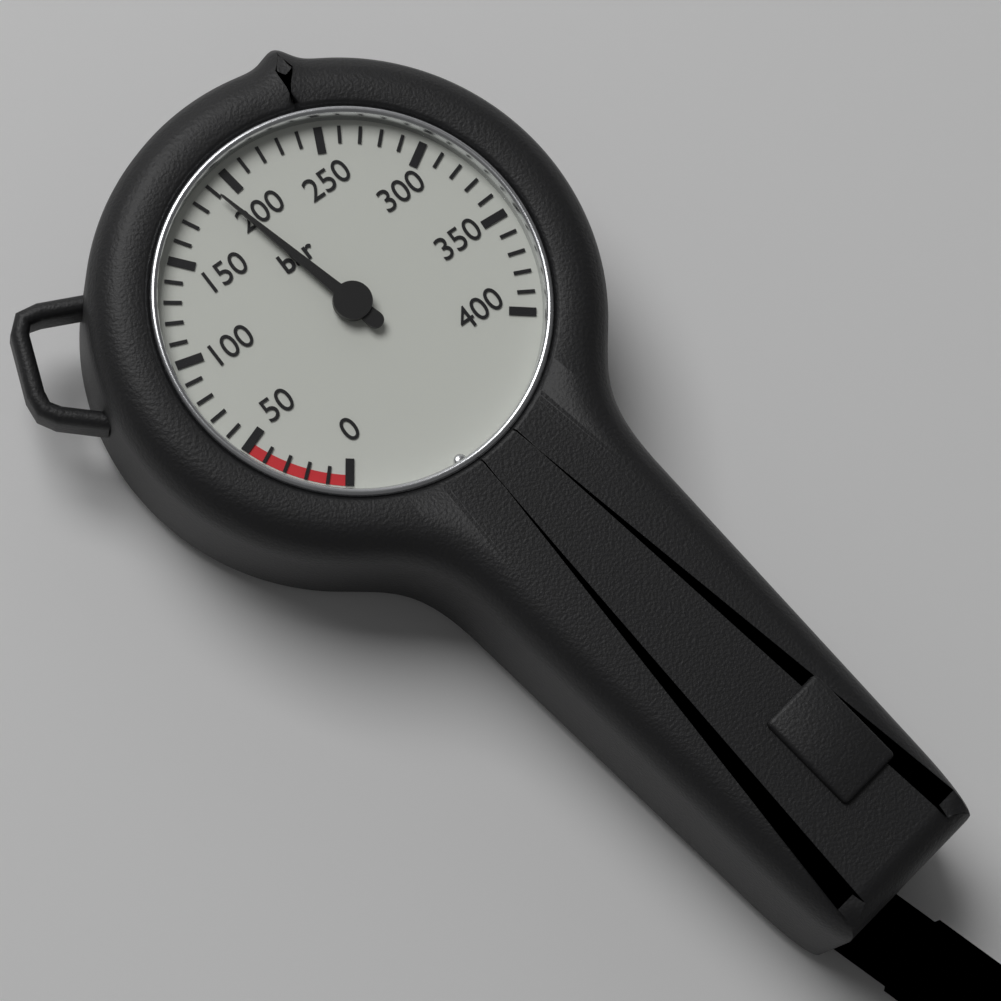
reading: 190 bar
